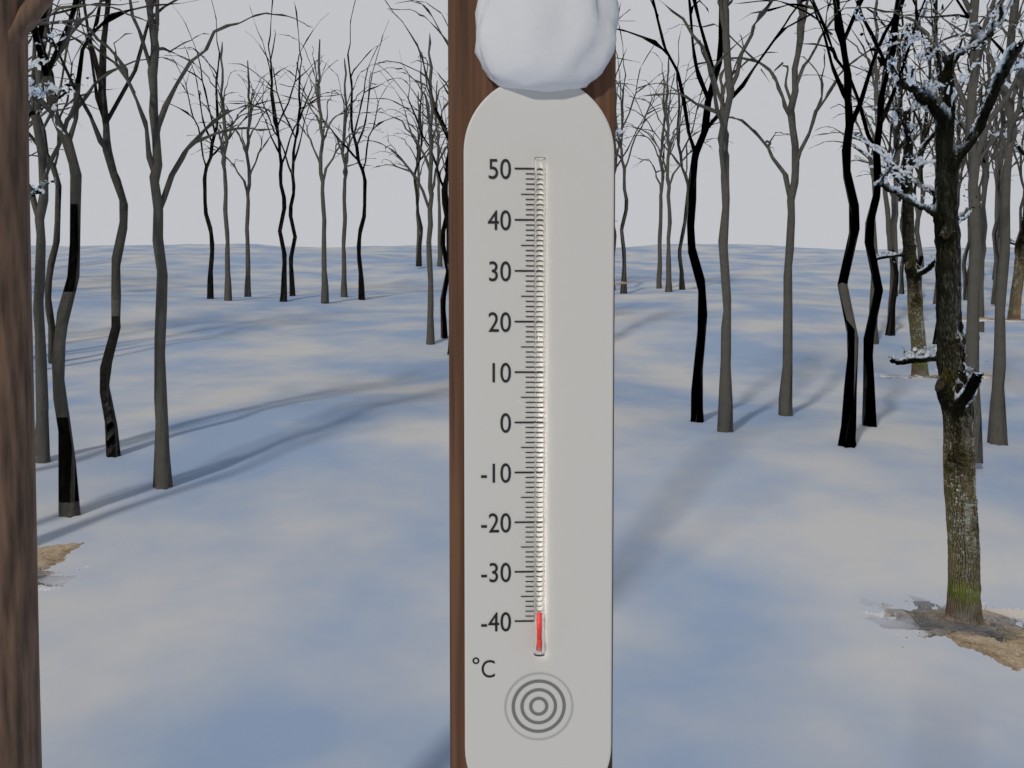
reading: -38 °C
